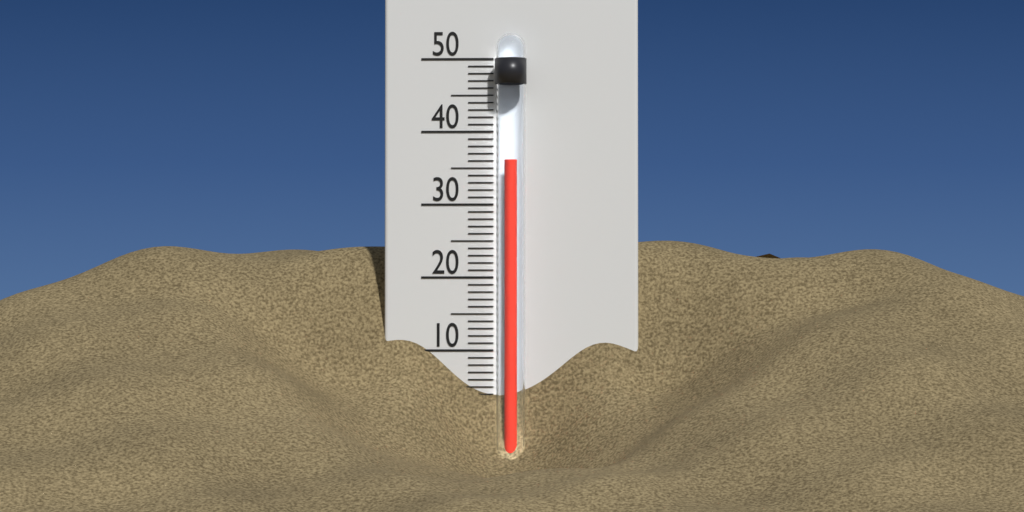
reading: 36 °C
